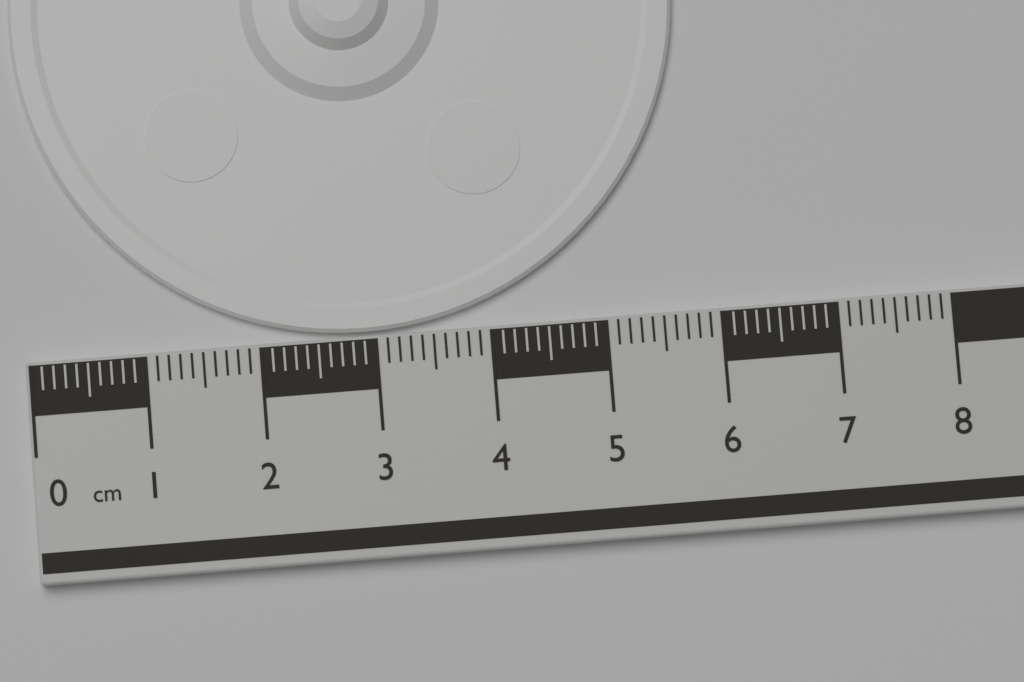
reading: 5.8 cm
